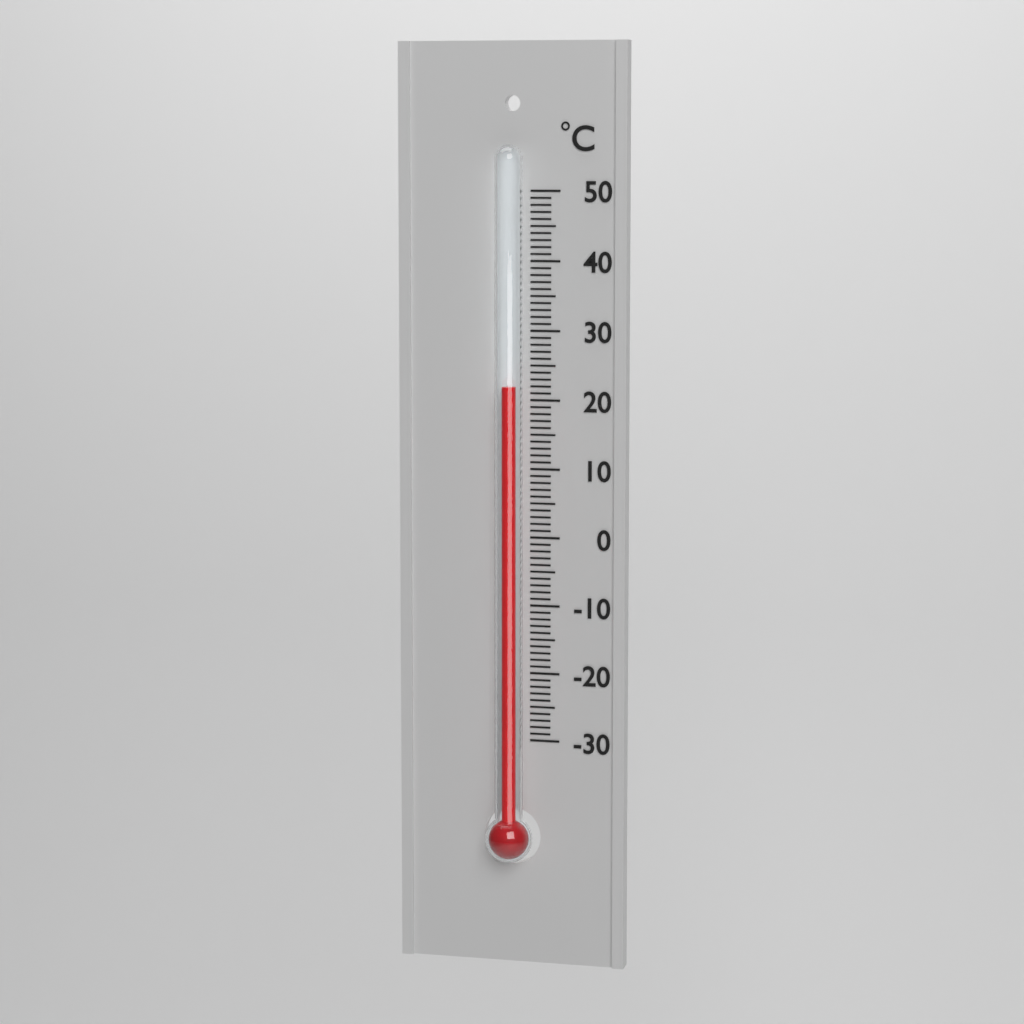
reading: 22 °C
